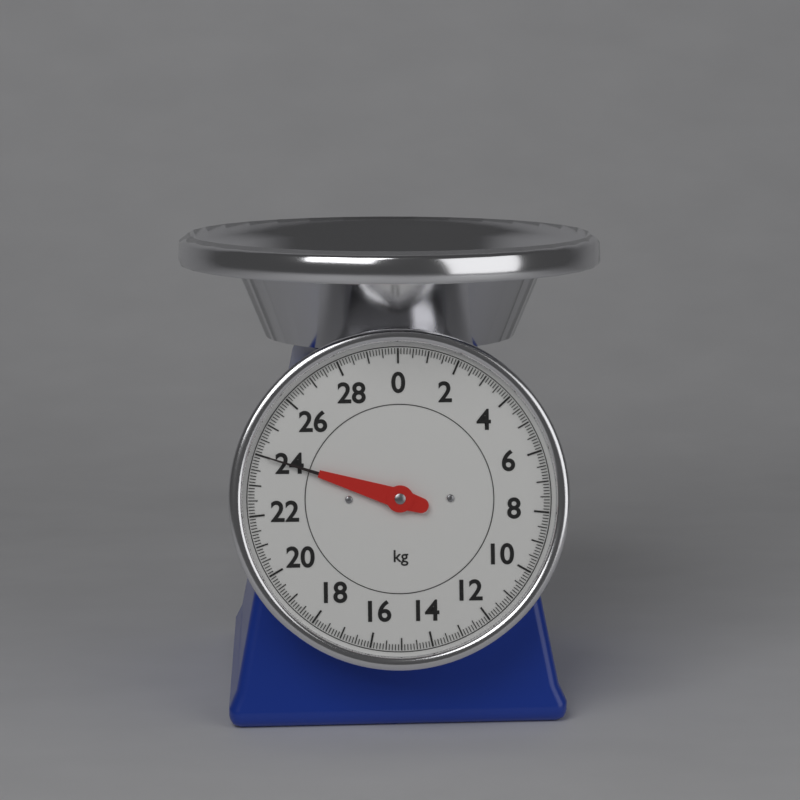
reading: 24.0 kg
